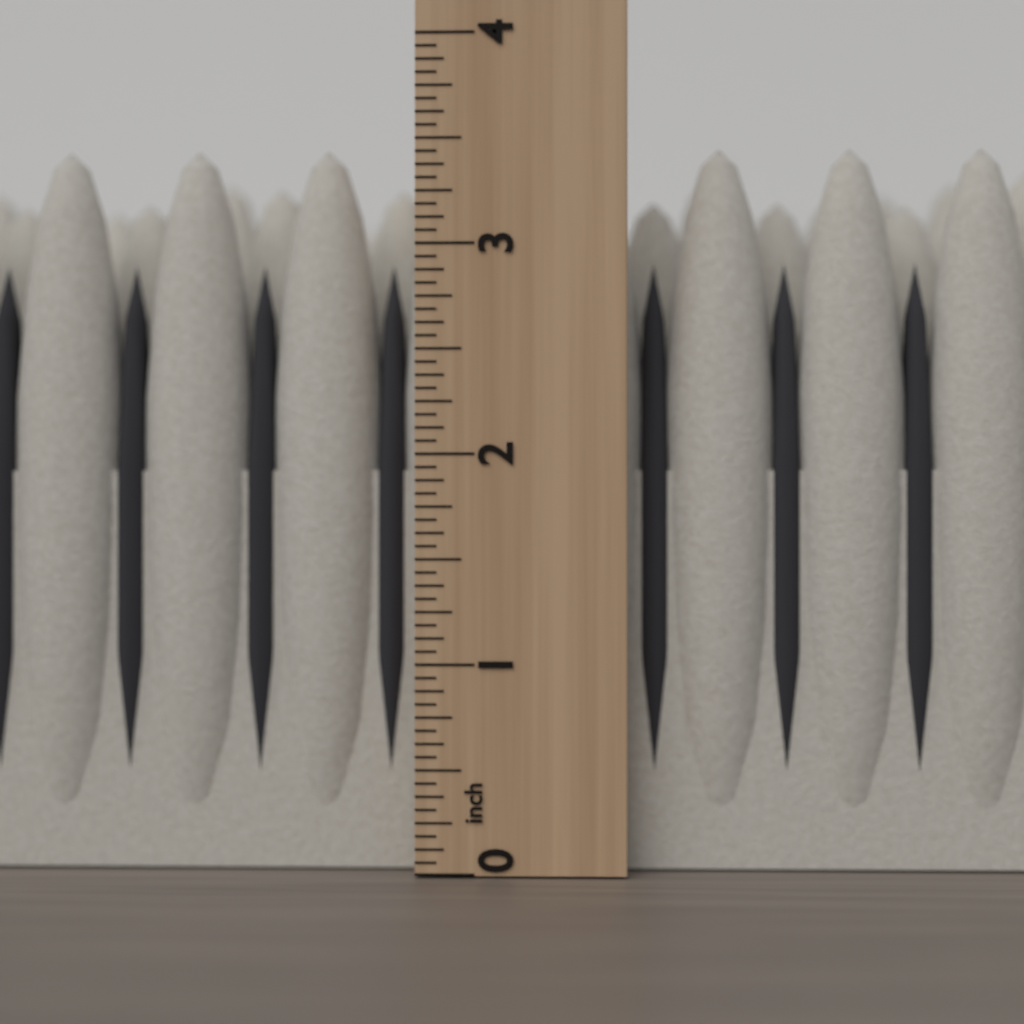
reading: 3.5000 inch
